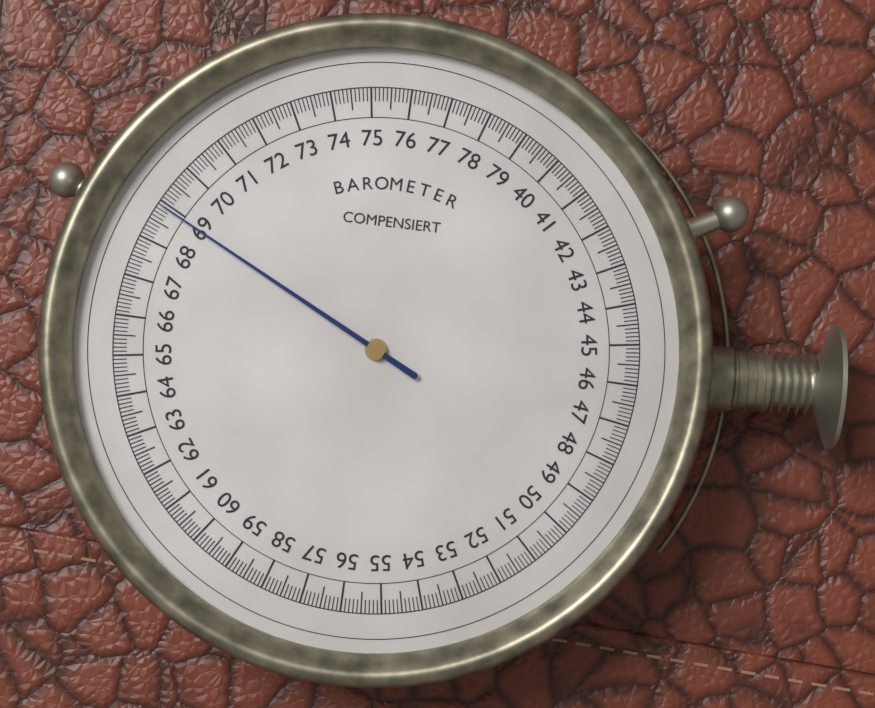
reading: 68.9 (no unit)
